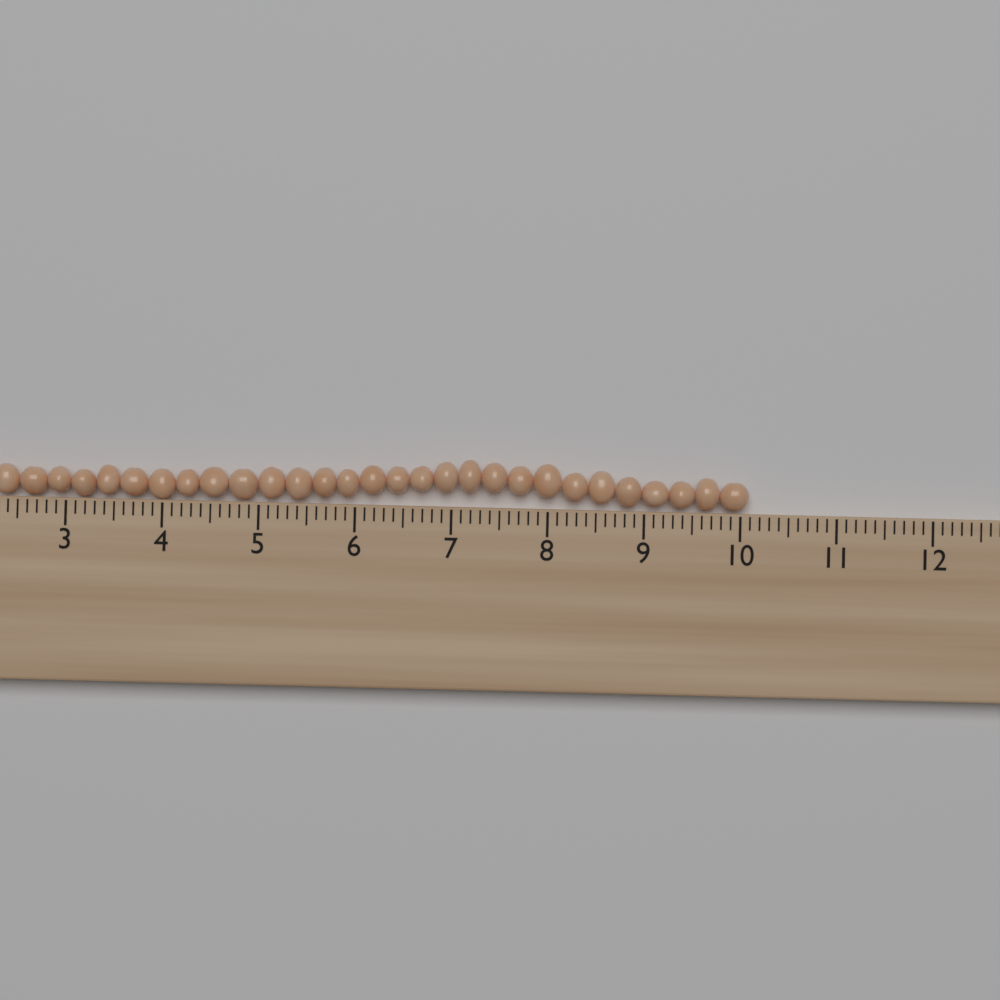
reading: 10.1 cm
